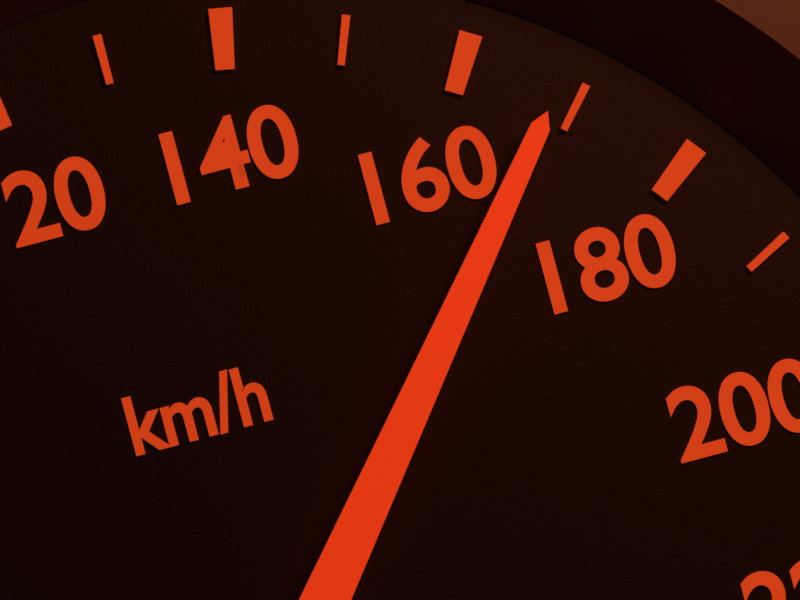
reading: 168 km/h
